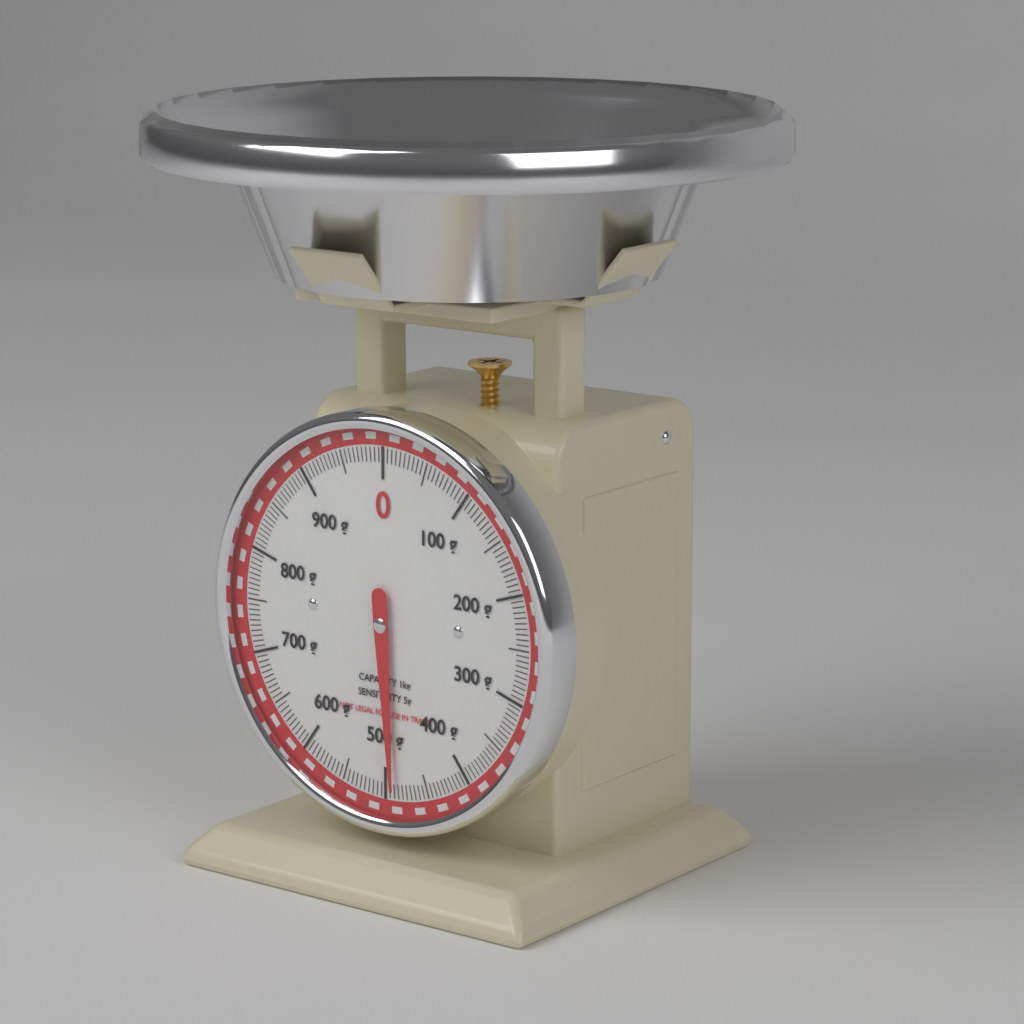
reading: 490 g
